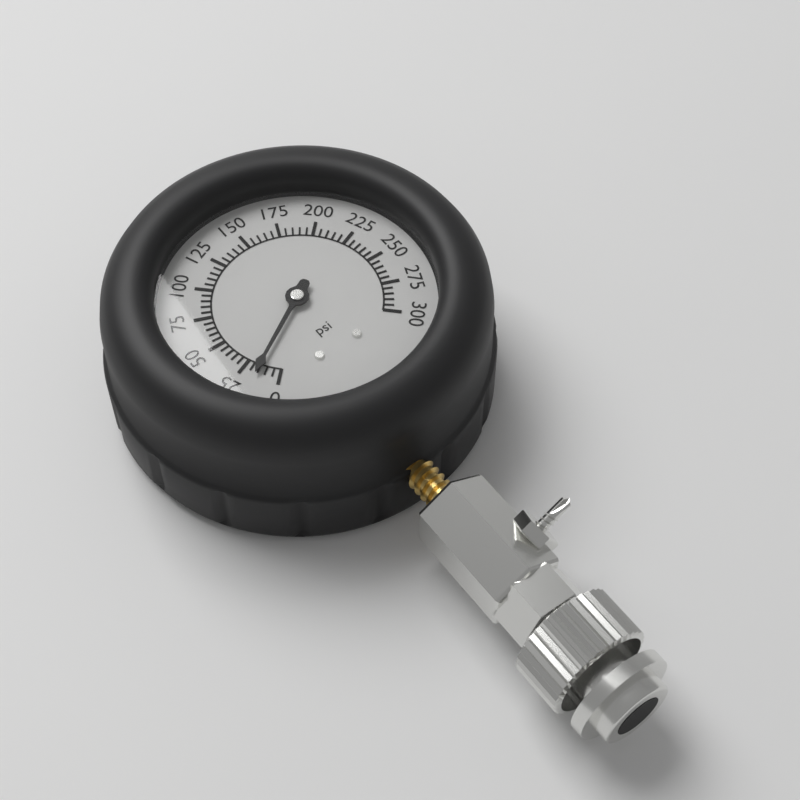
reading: 15 psi
